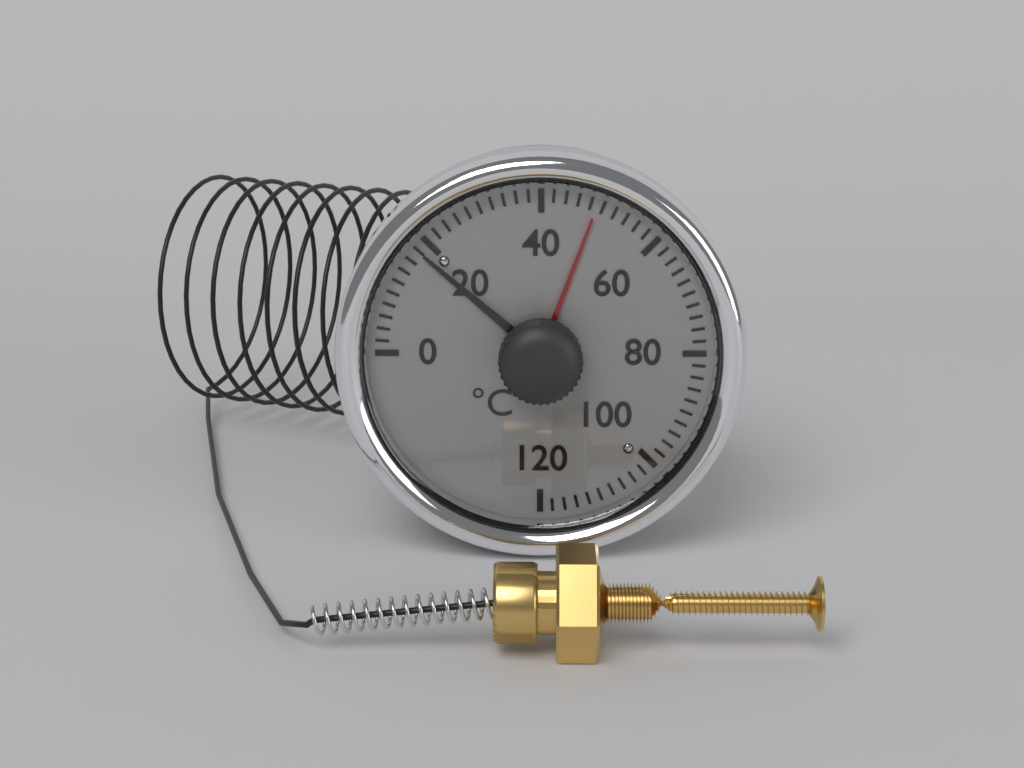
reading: 18 °C
